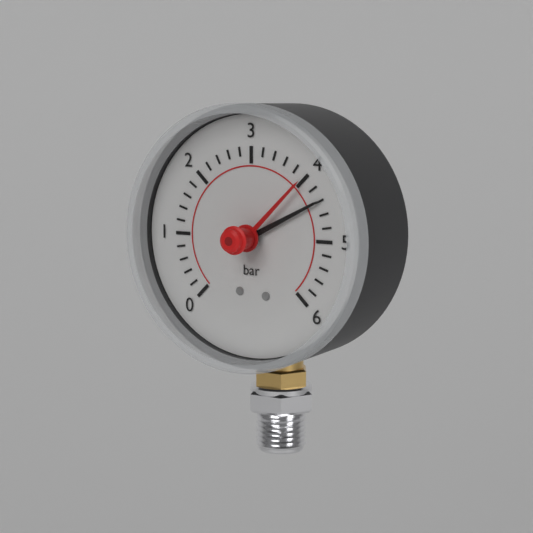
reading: 4.4 bar
